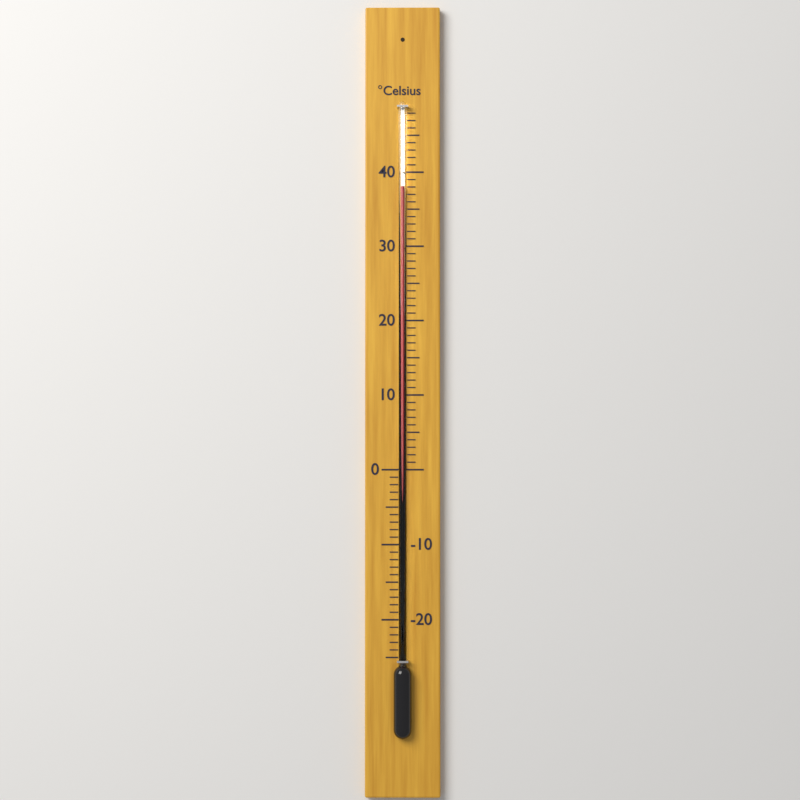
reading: 38 °C
